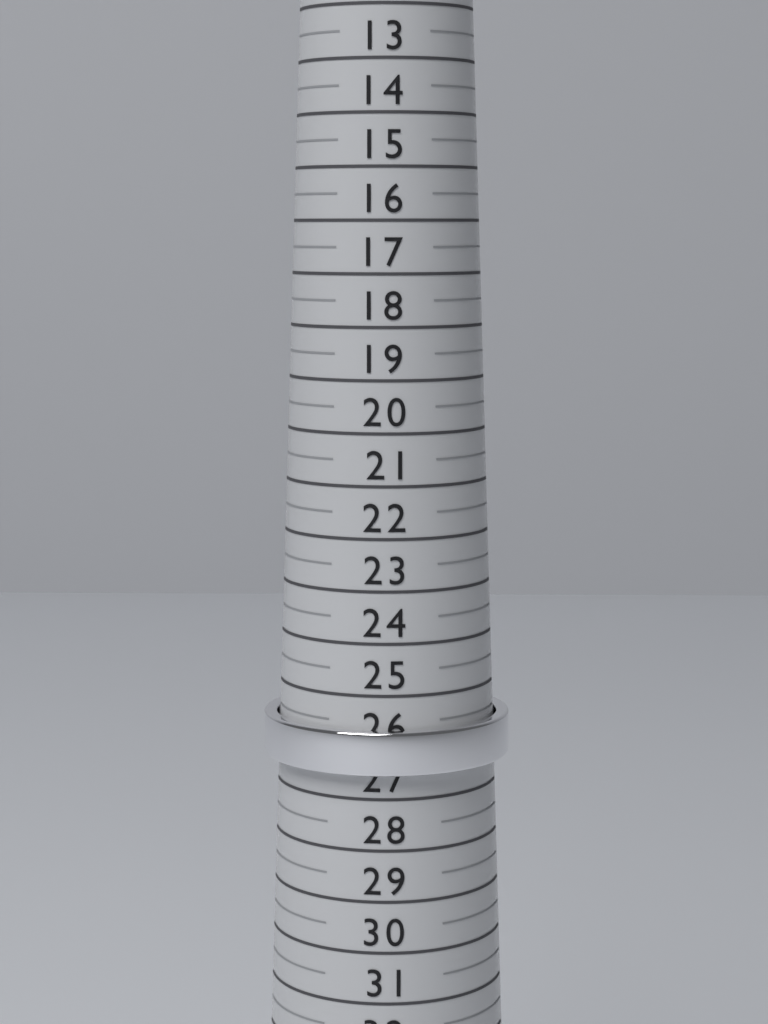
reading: 26.5 (no unit)
